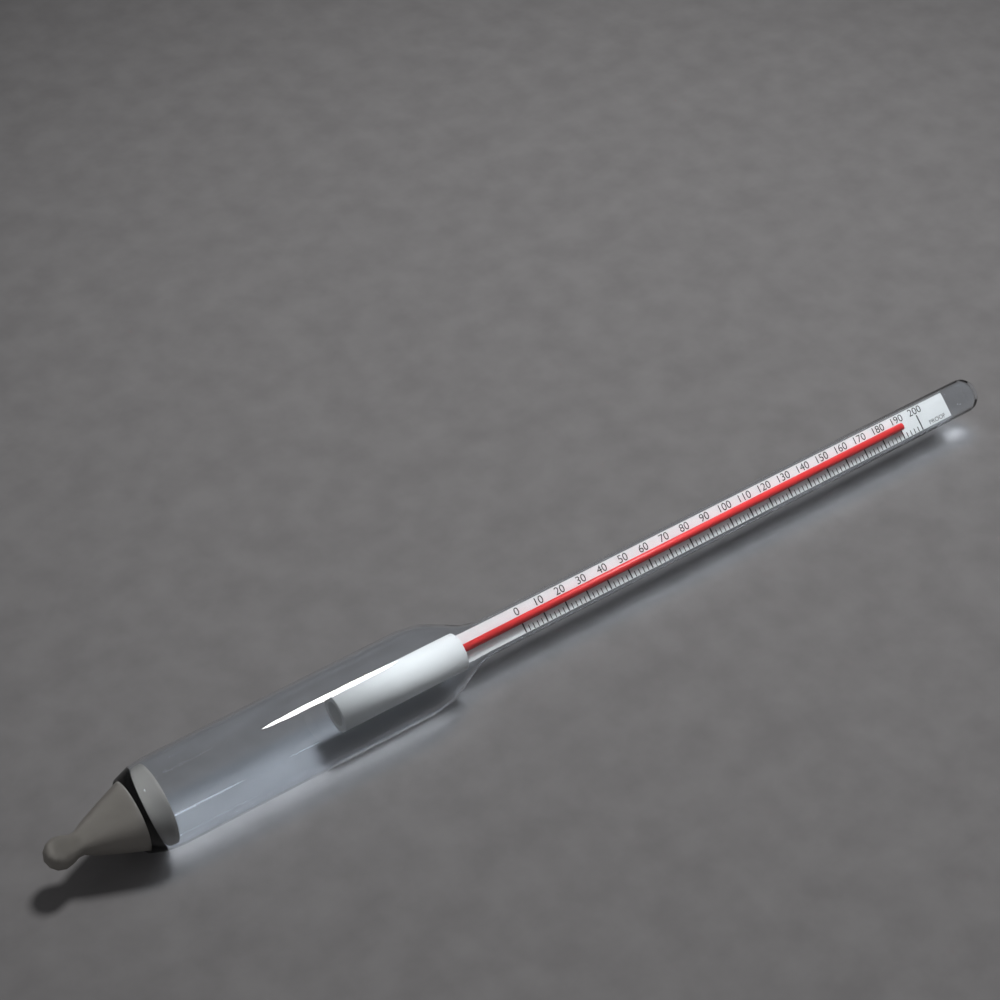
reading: 190 proof
